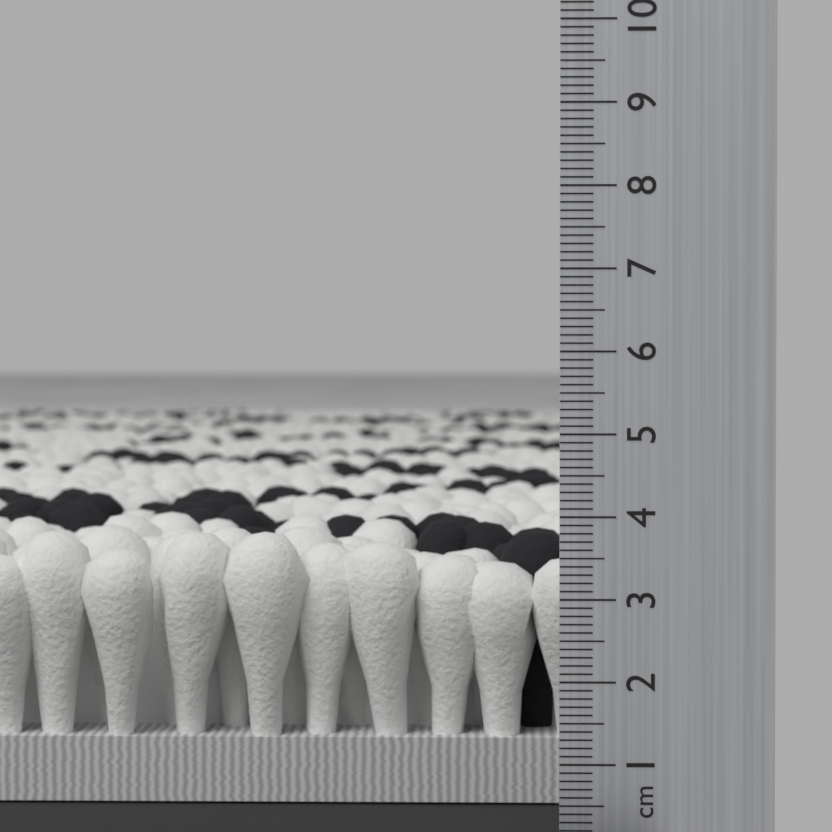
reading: 3.6 cm
